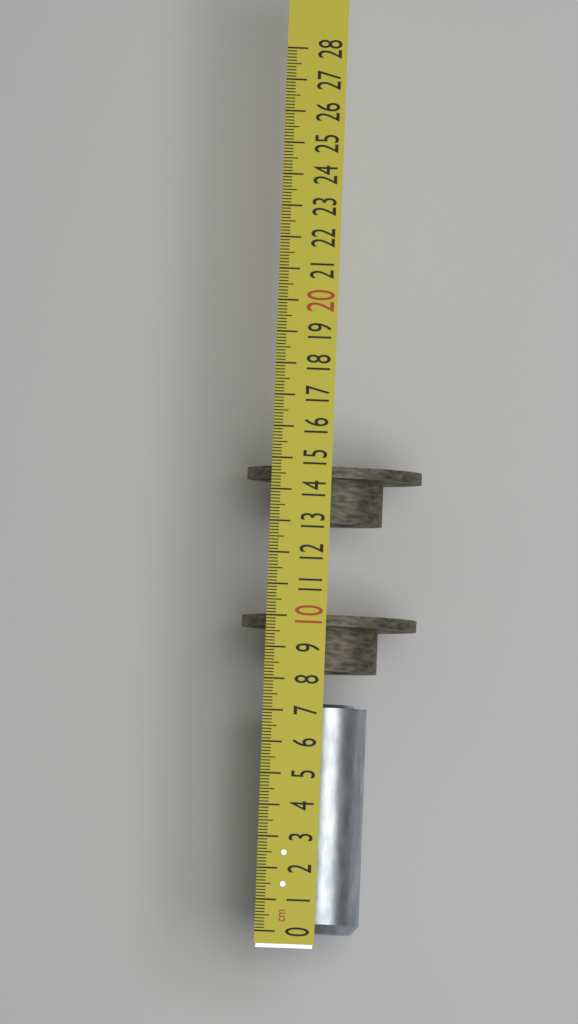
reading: 7.3 cm
